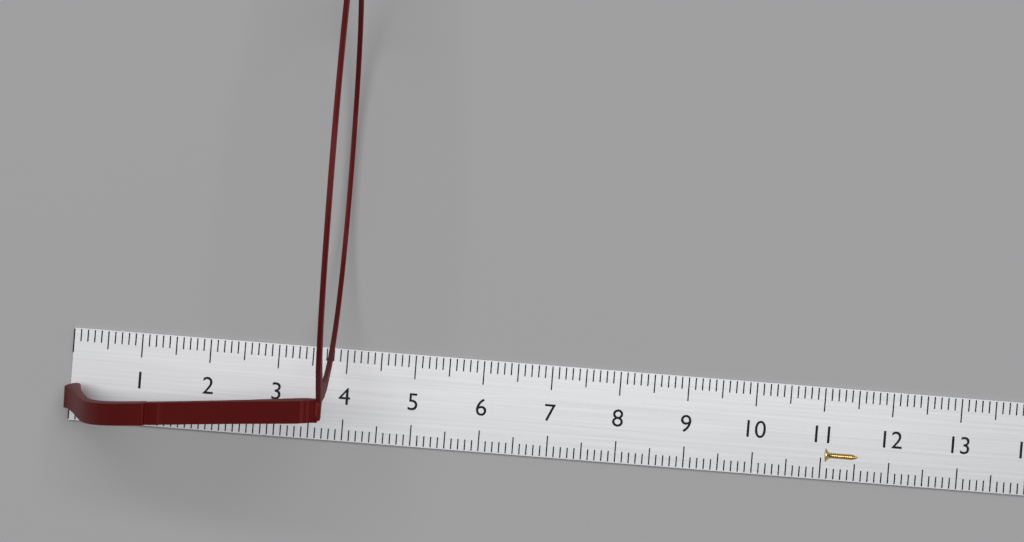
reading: 3.9 cm
